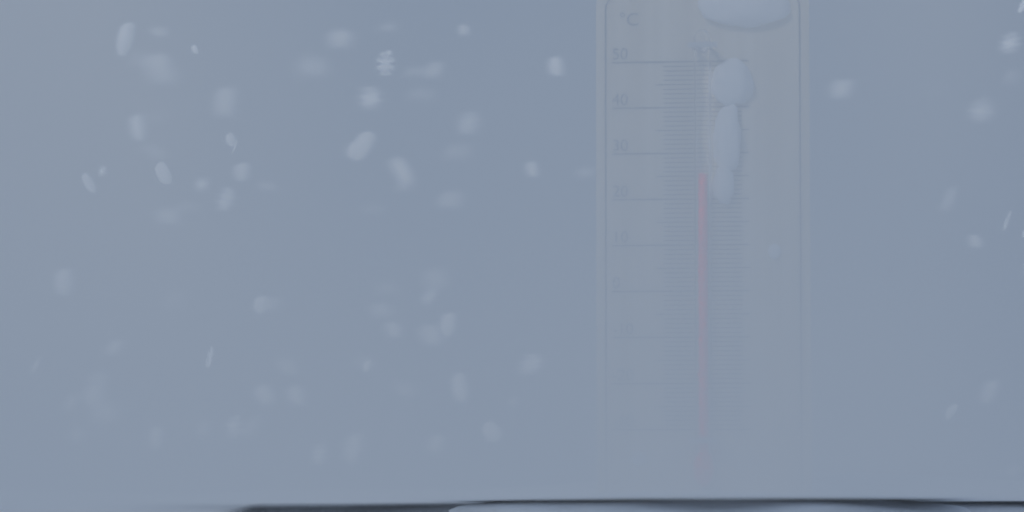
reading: 25 °C
